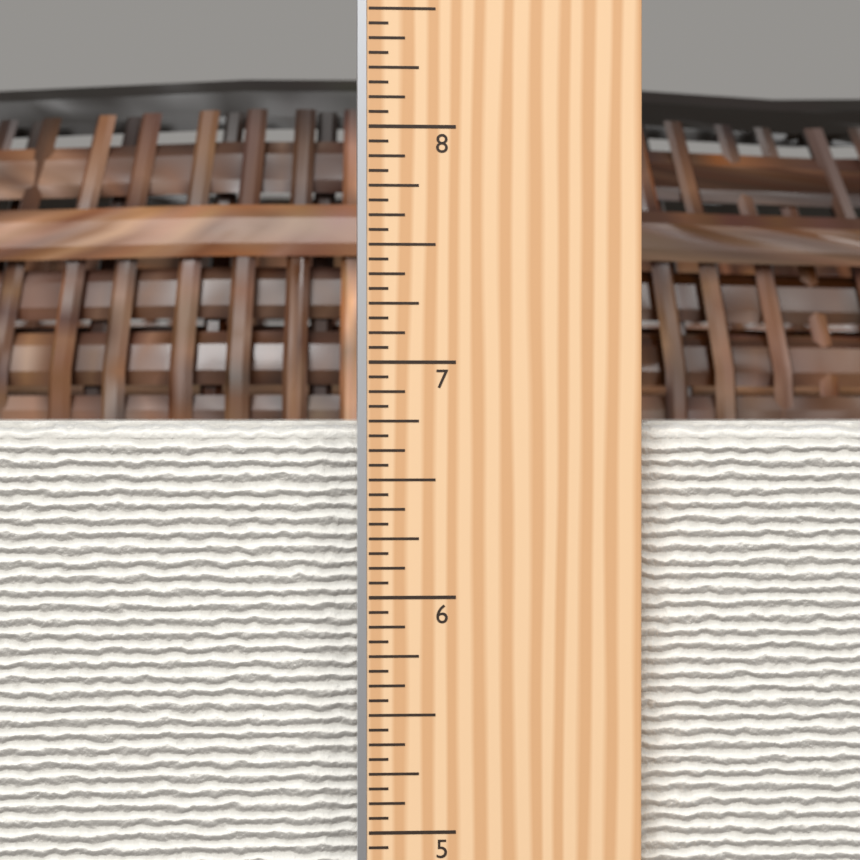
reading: 6.7500 in
